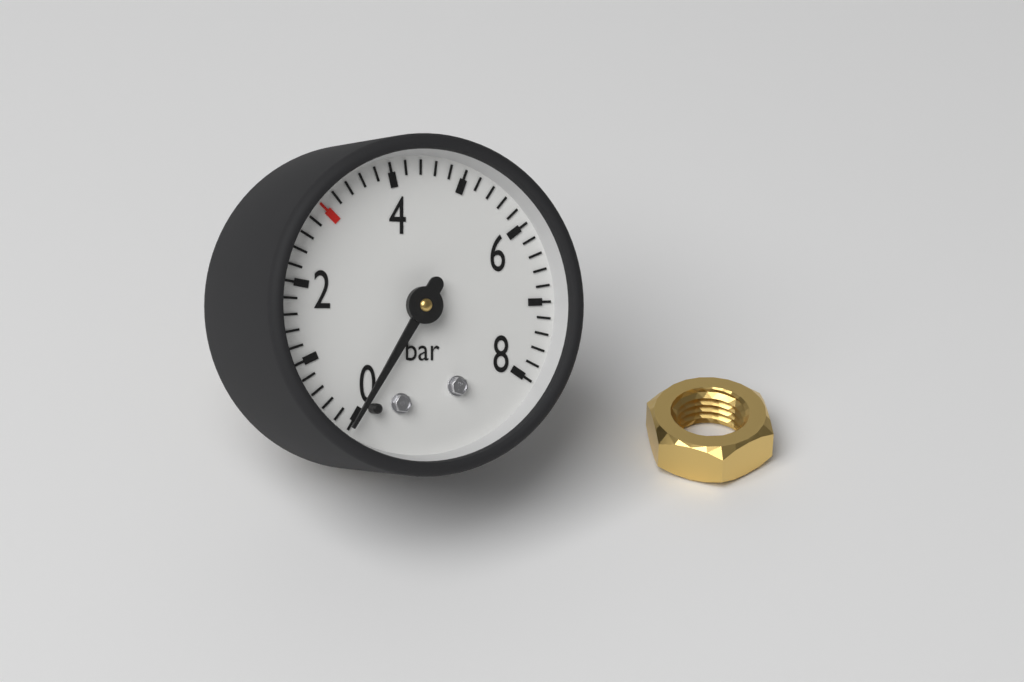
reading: 0.0 bar
